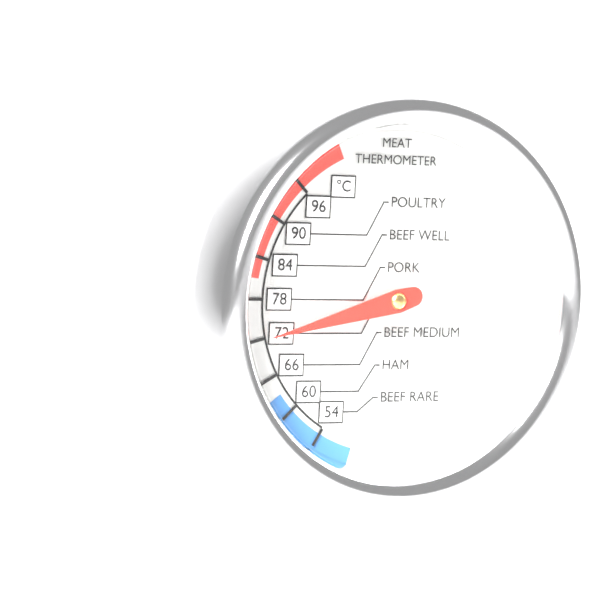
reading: 72 °C
